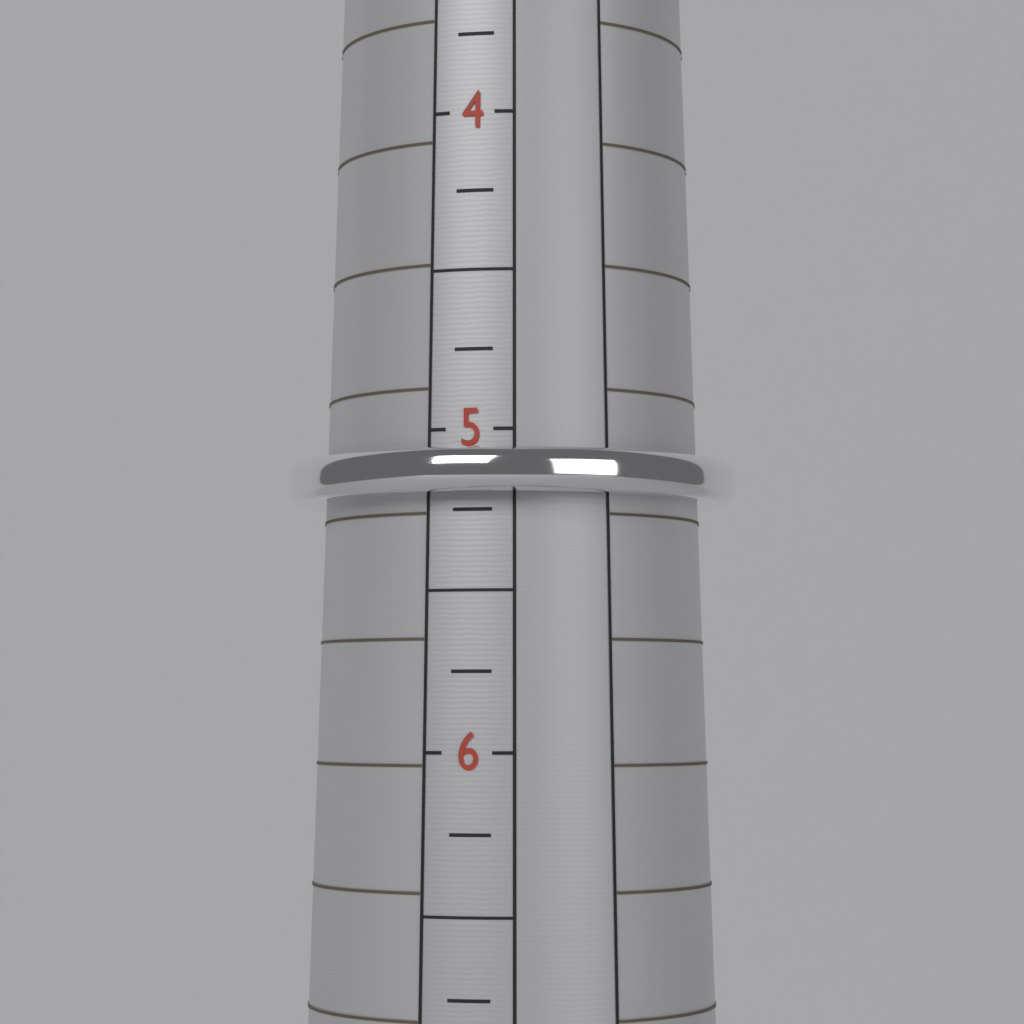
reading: 5.20 (no unit)
